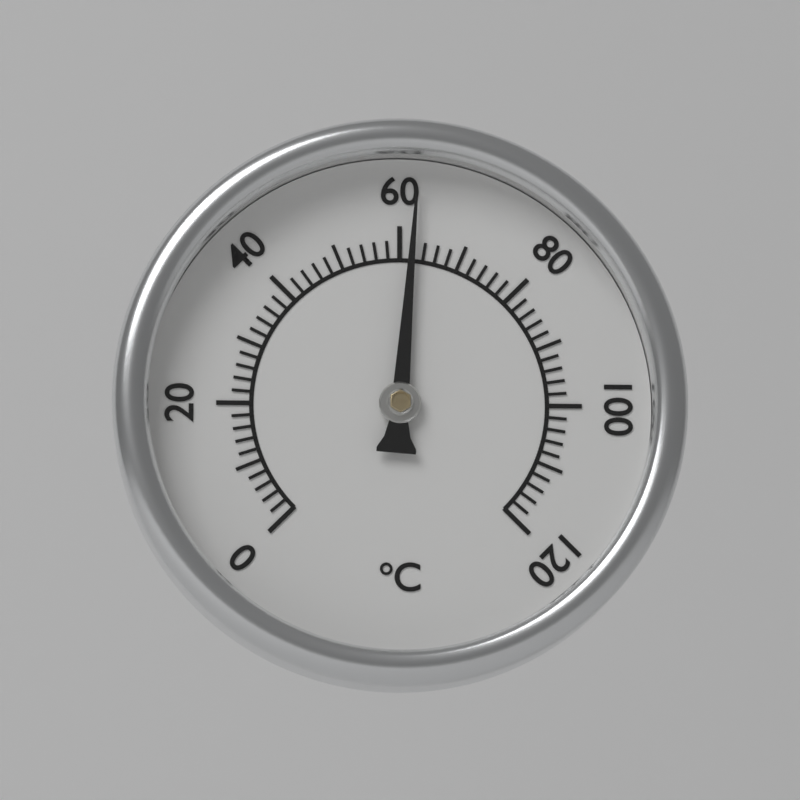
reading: 62 °C
